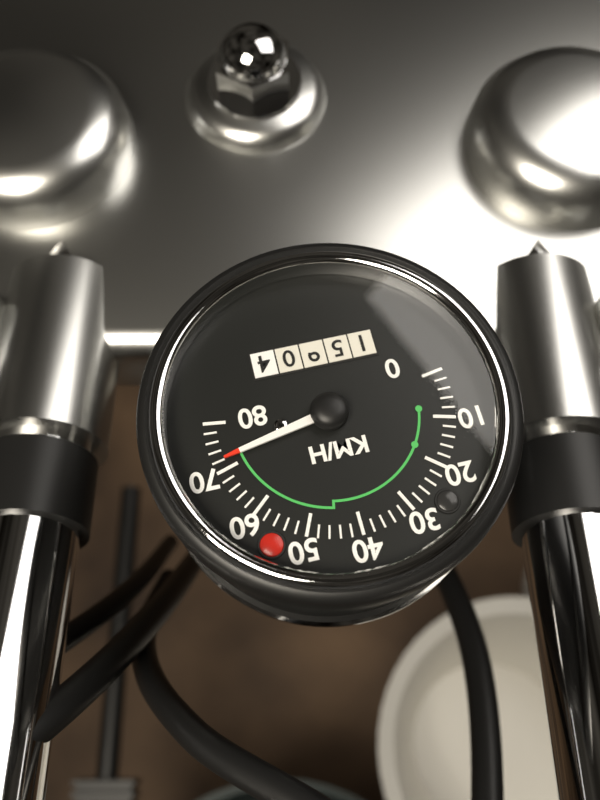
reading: 72 km/h
